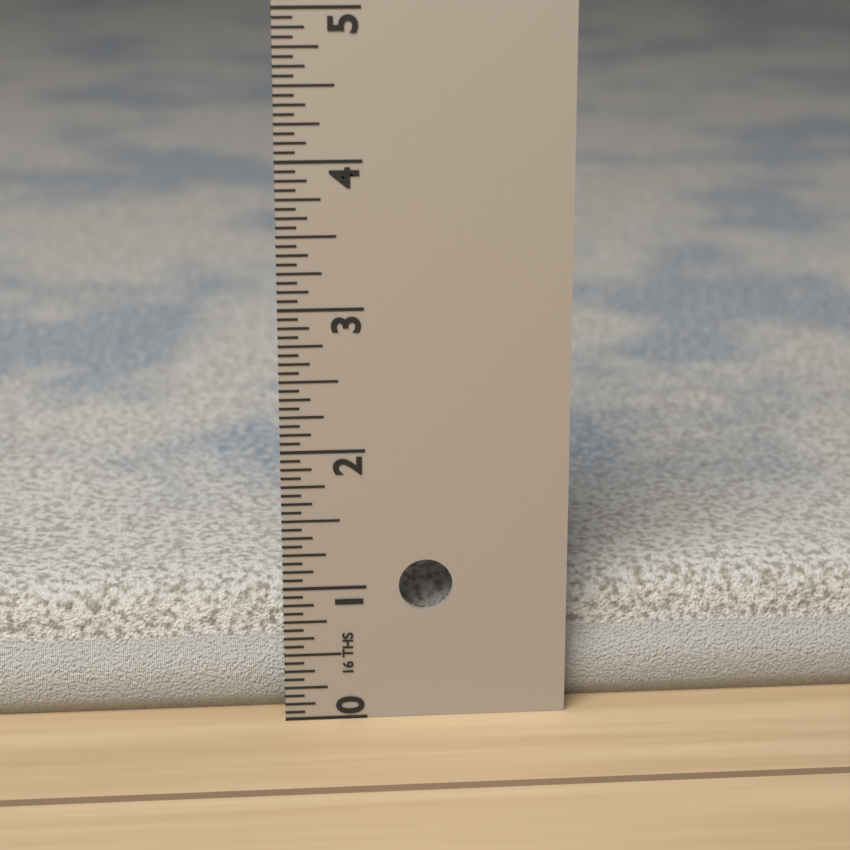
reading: 0.9375 in
